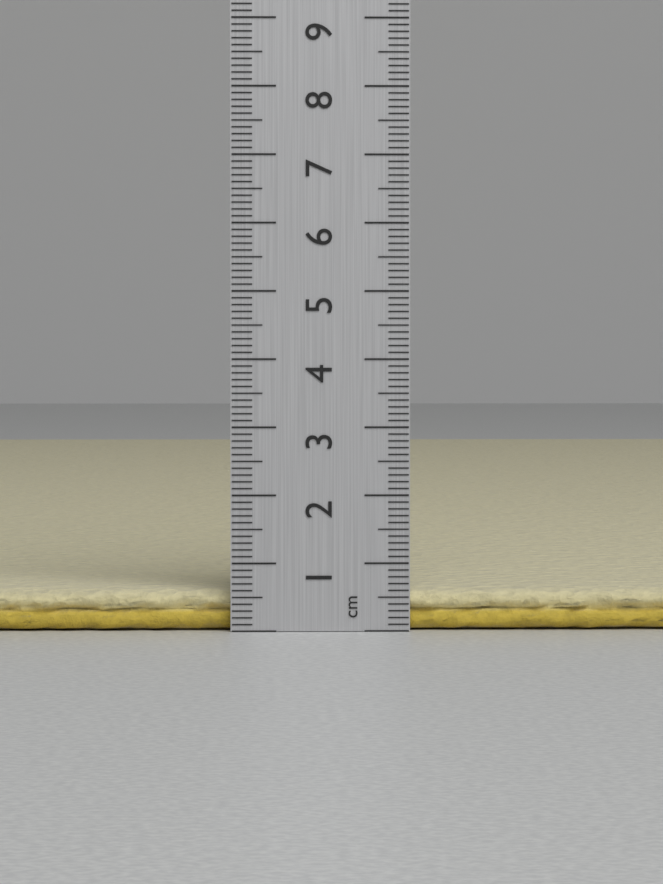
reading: 0.6 cm
